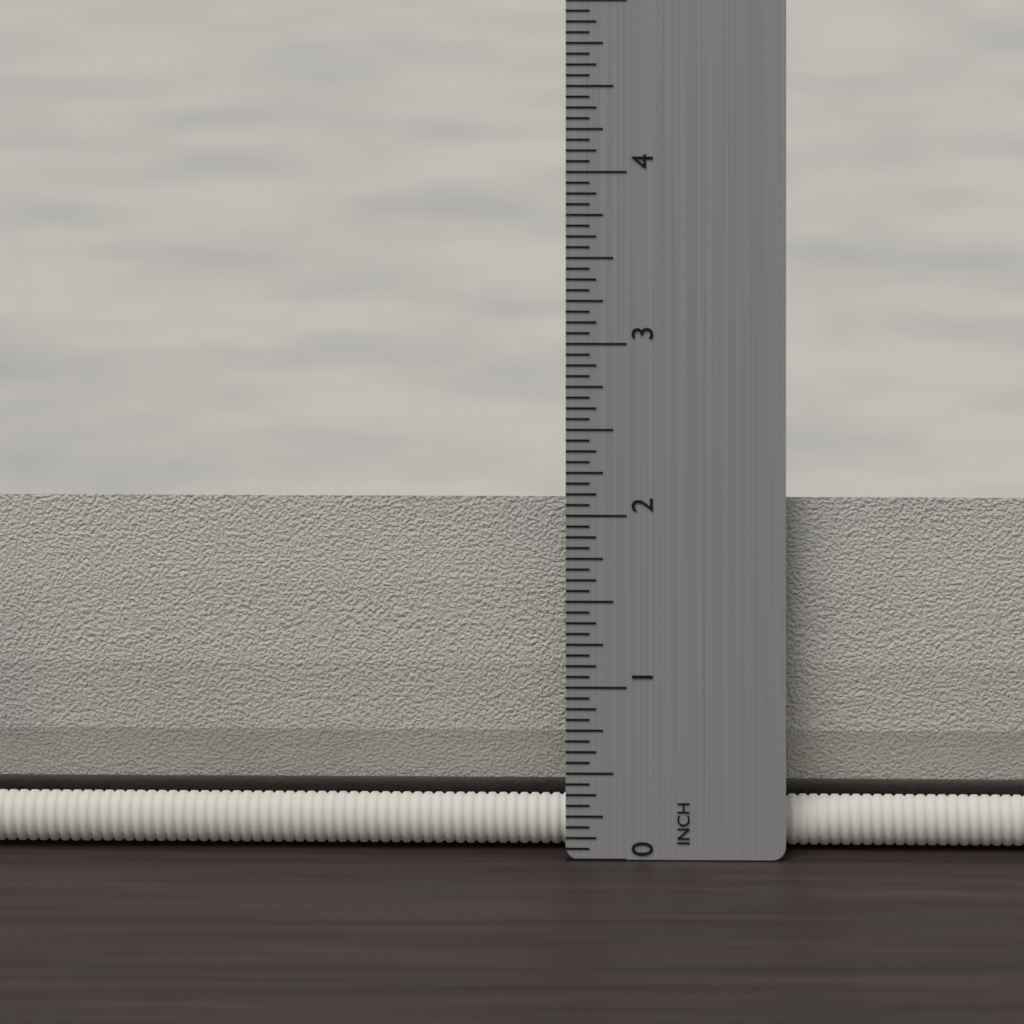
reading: 2.0625 in
